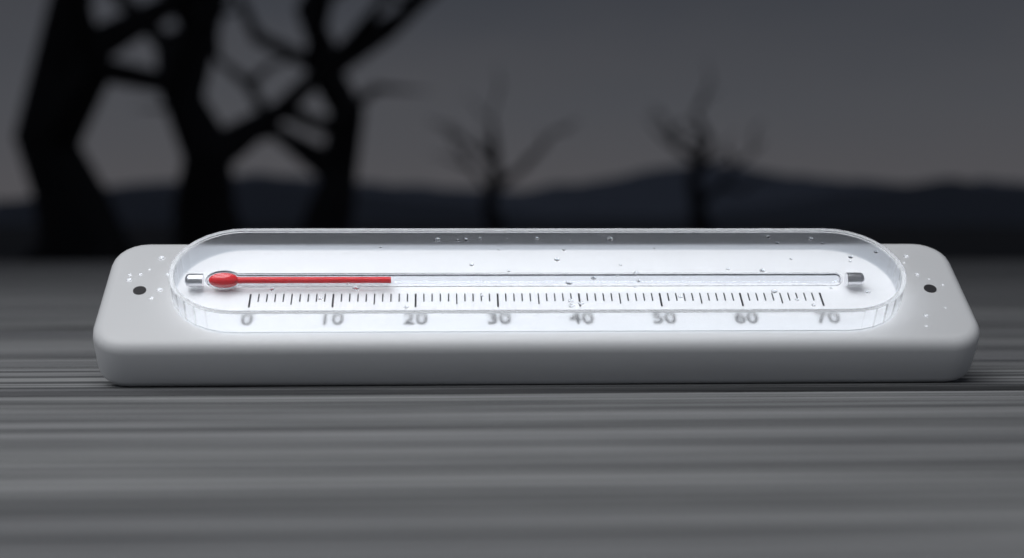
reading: 17 (no unit)
